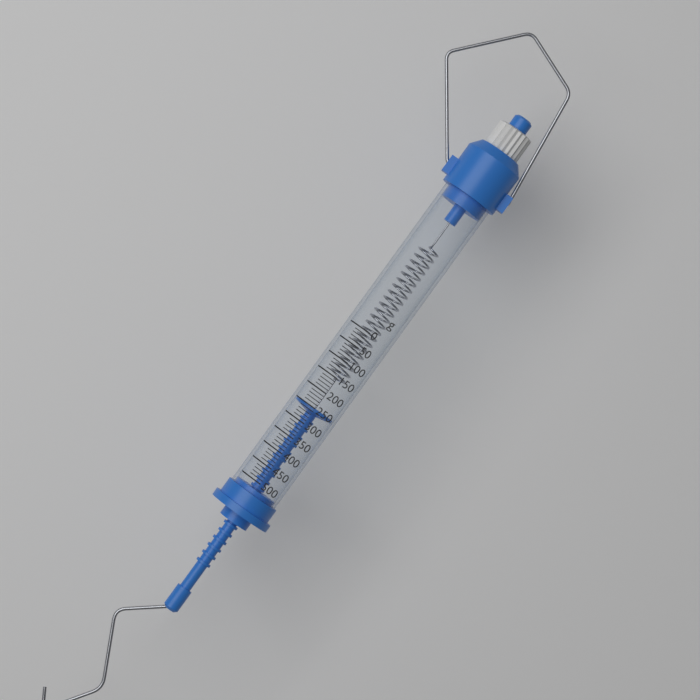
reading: 250 g
